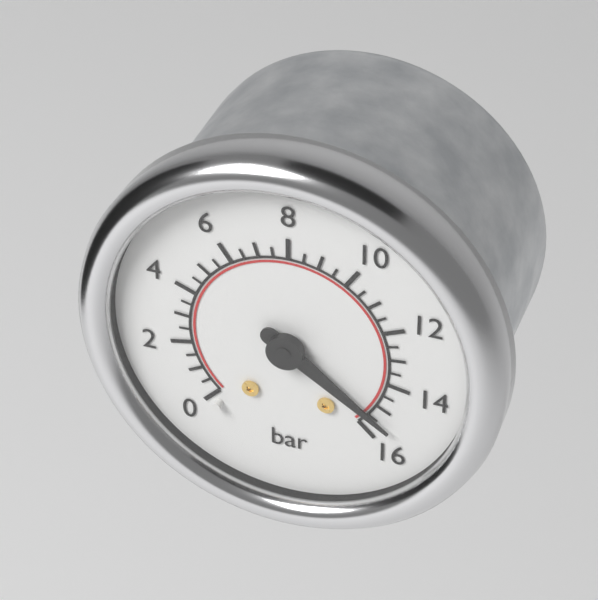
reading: 15.5 bar
